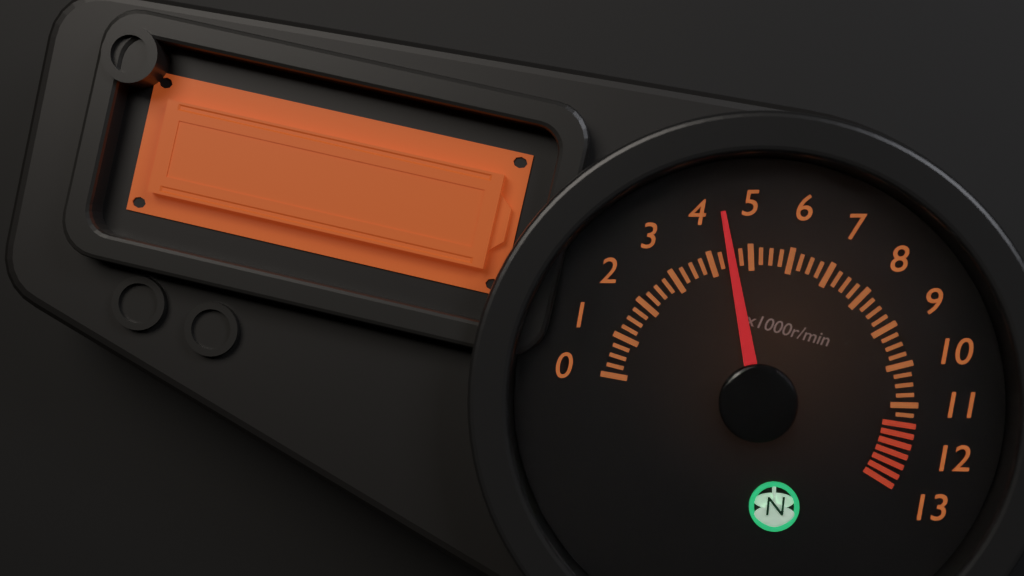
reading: 4.50 x1000r/min
